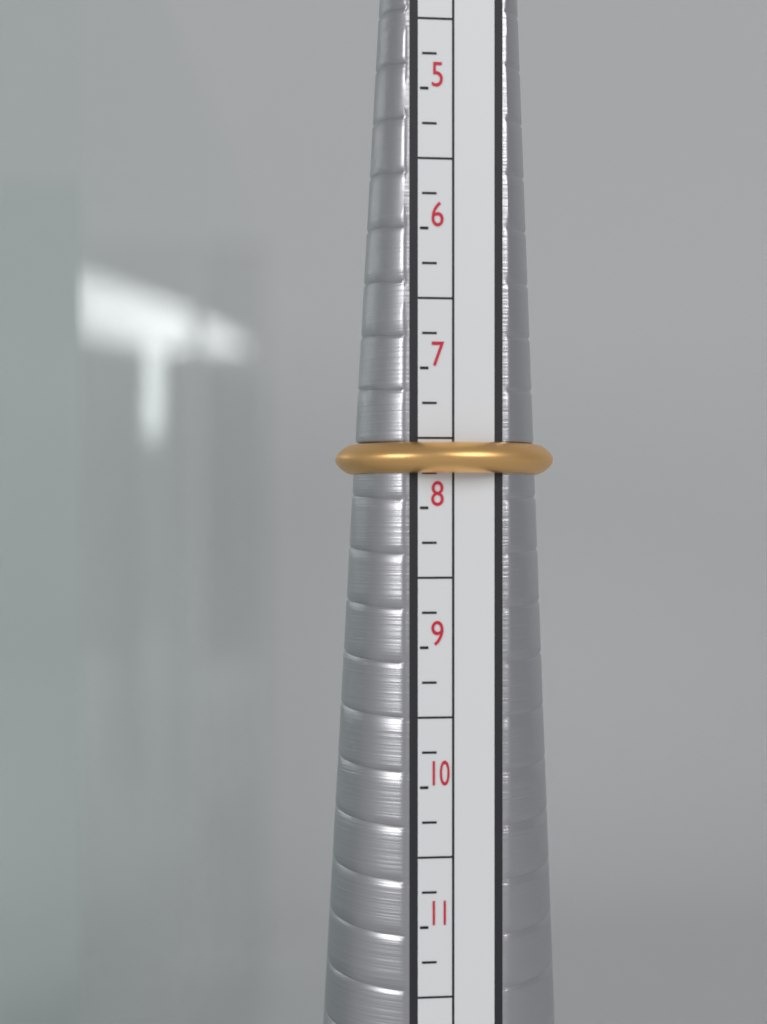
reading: 7.75 (no unit)
